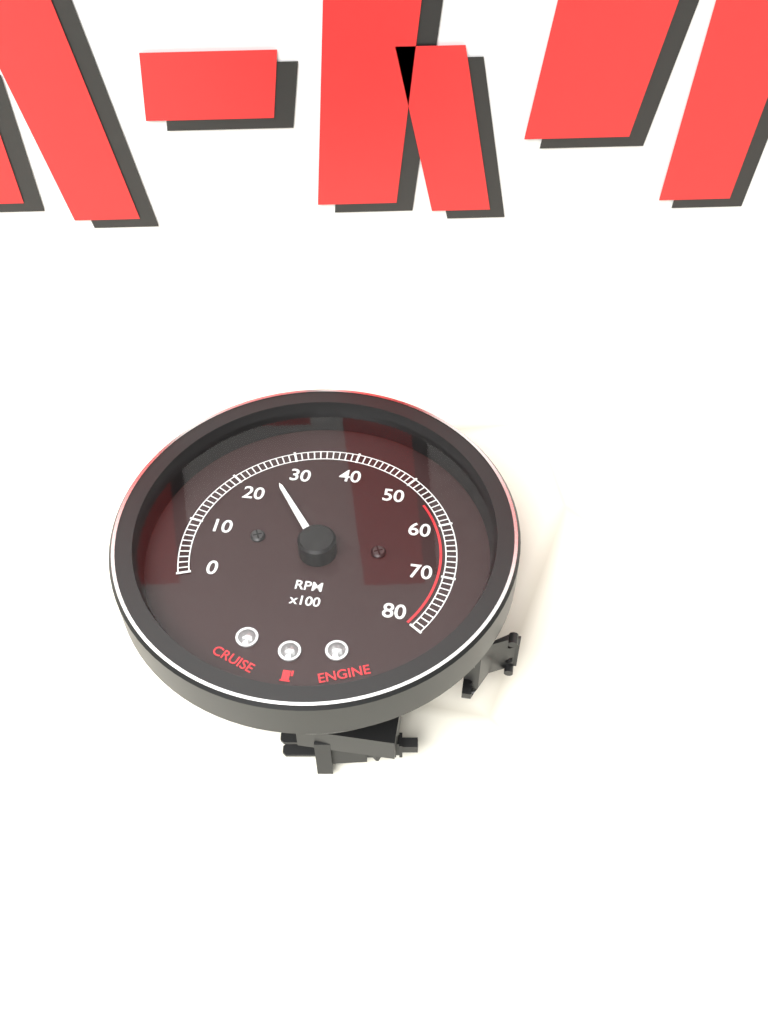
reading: 2500 RPM
